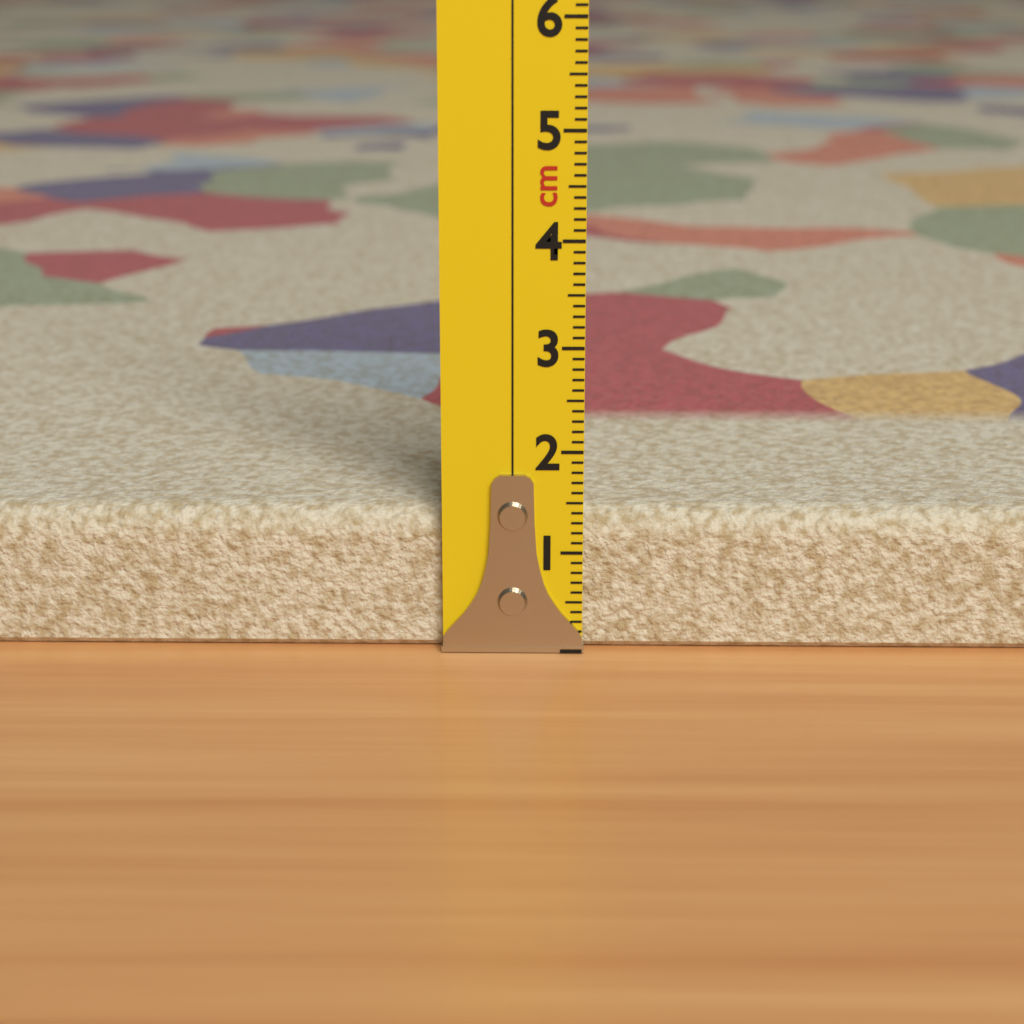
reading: 1.4 cm
